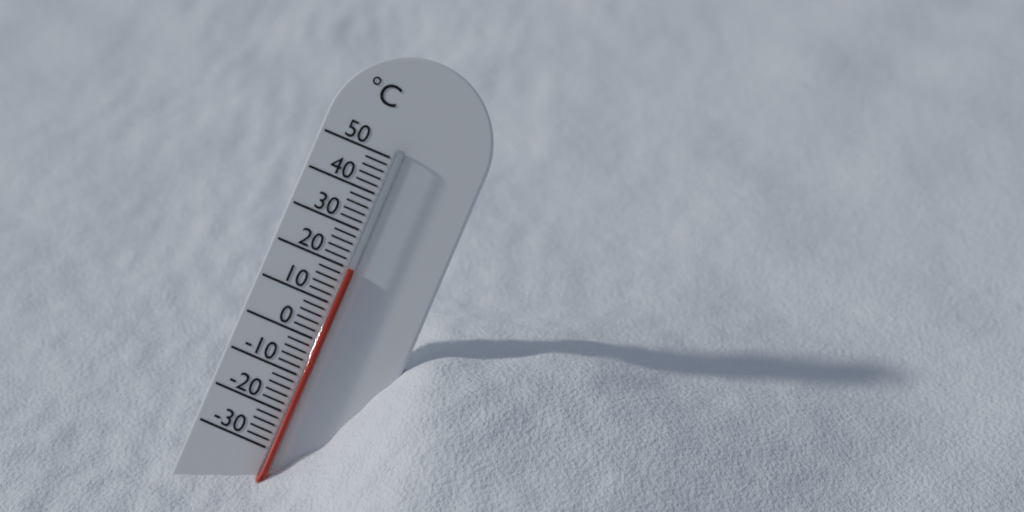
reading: 20 °C
